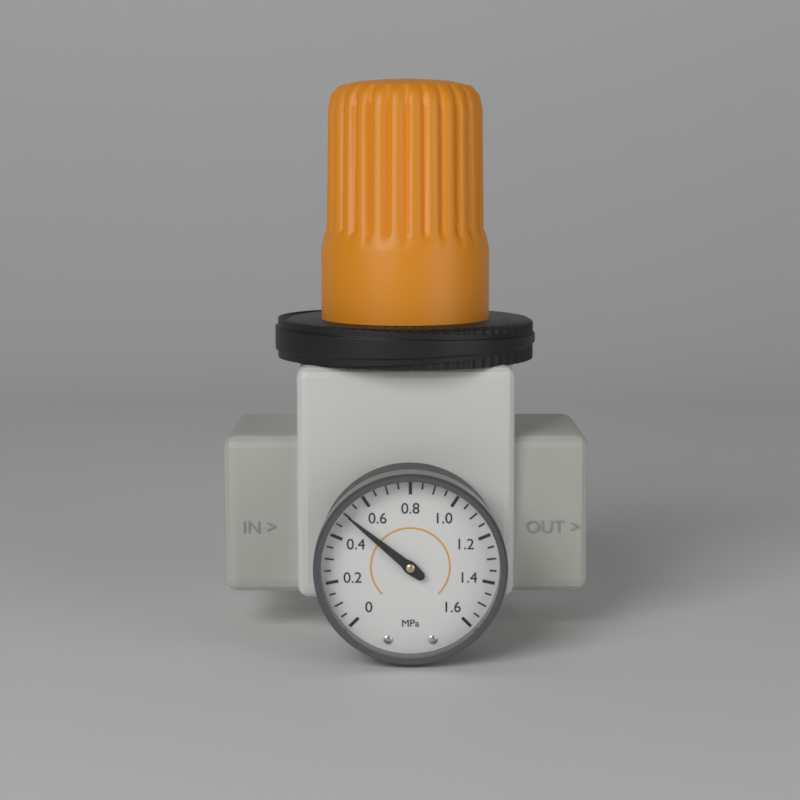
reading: 0.50 MPa
